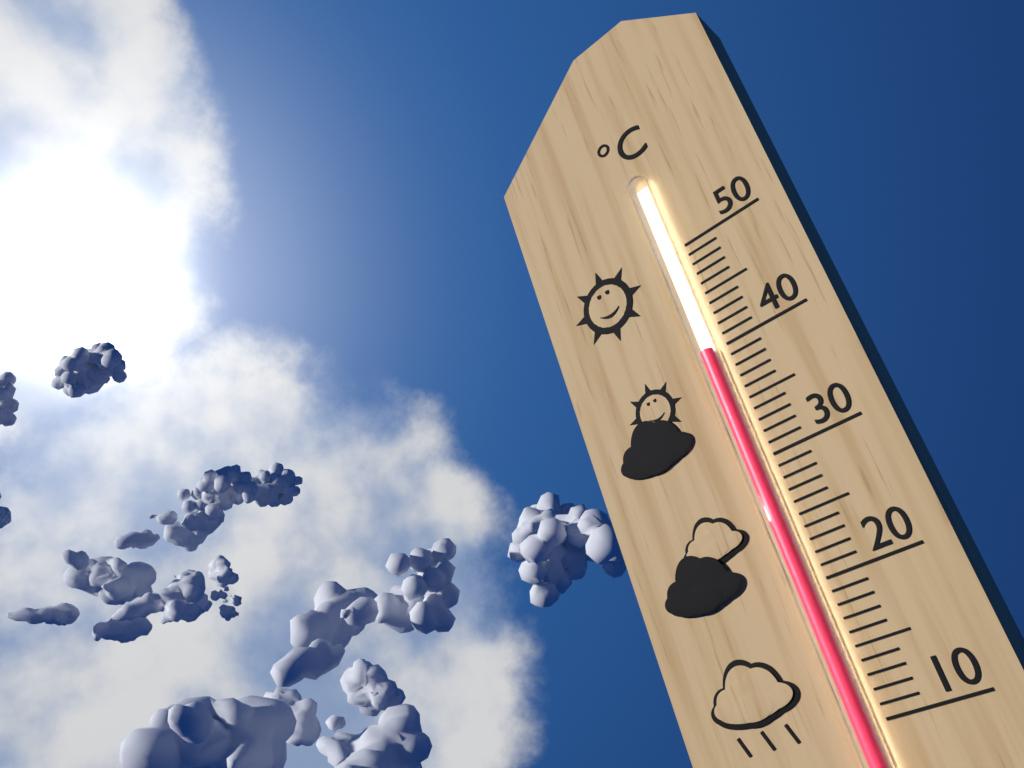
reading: 40 °C
